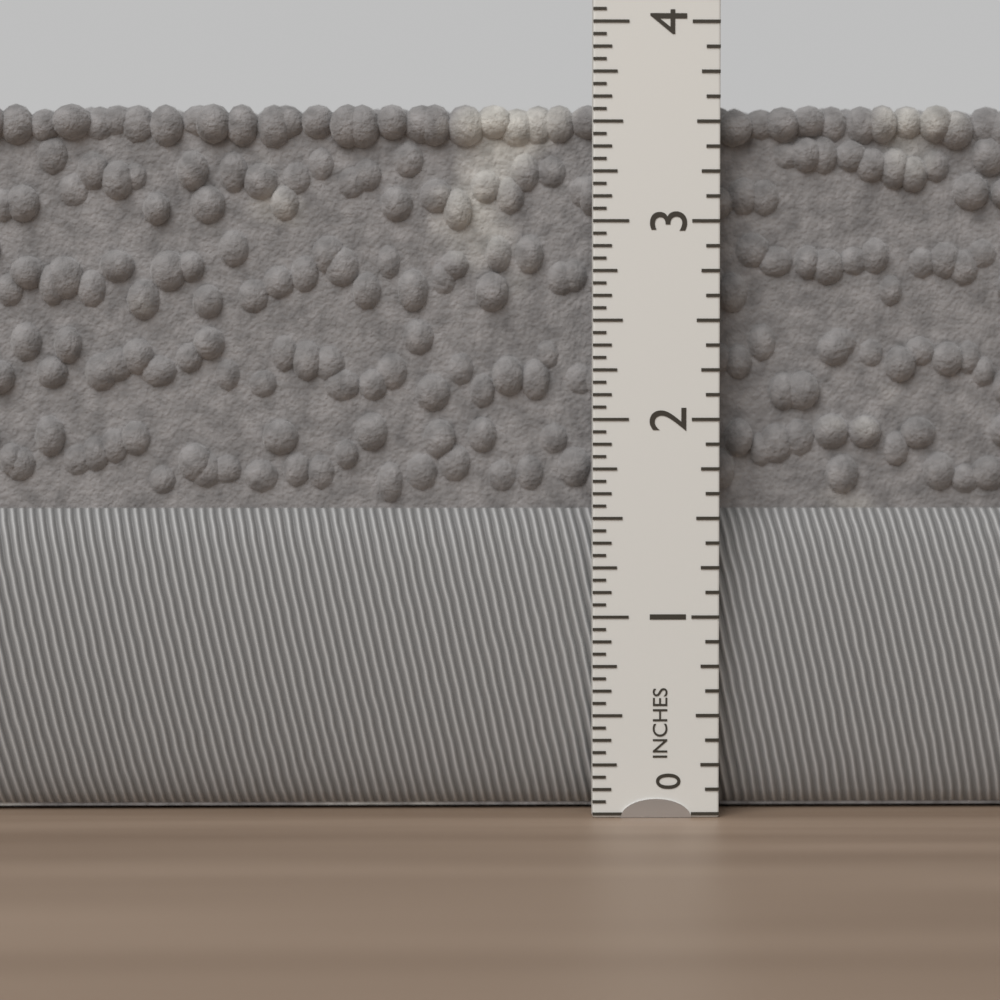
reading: 3.6250 in
